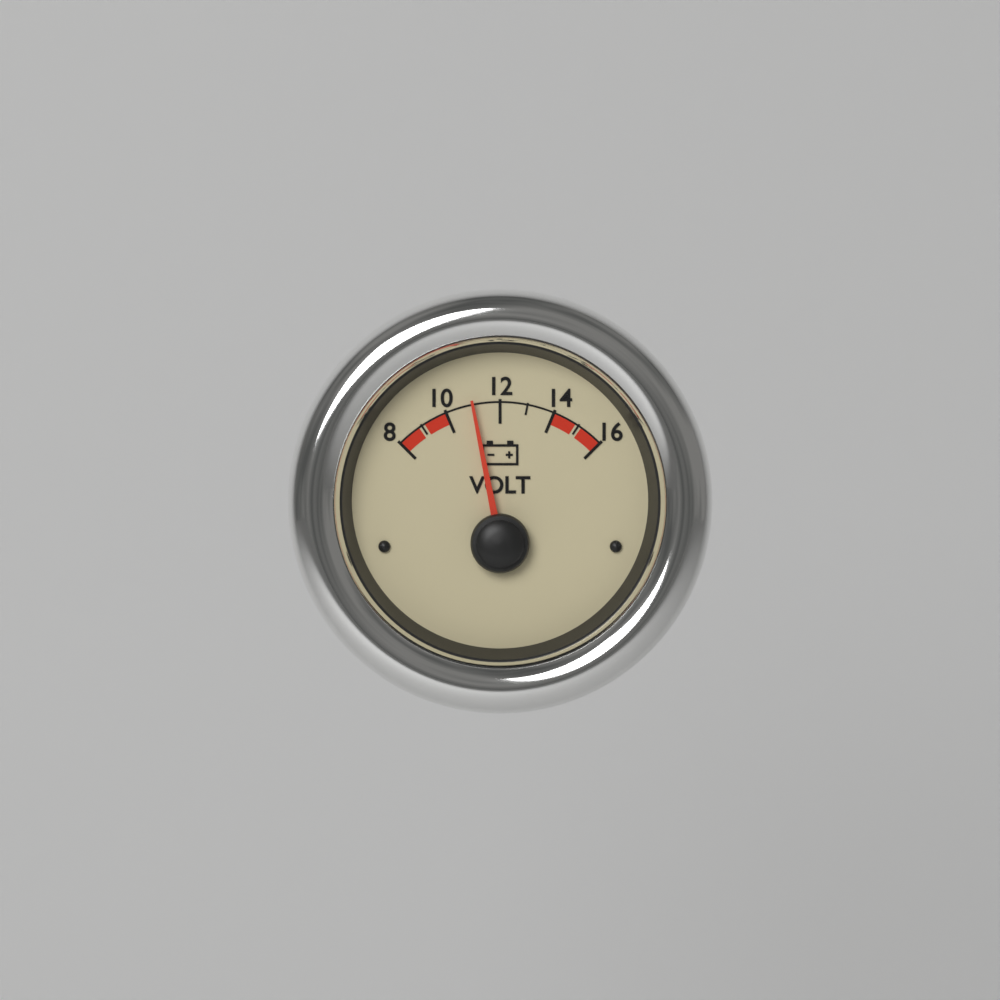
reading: 11 V
